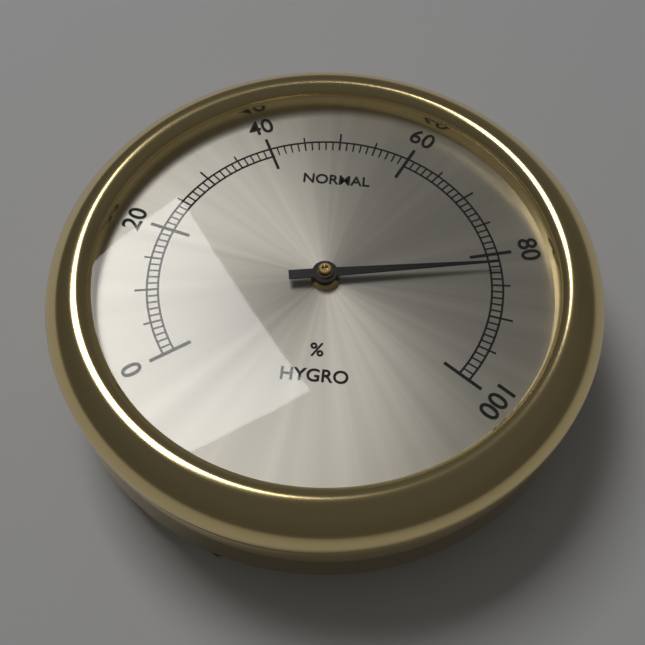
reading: 82 %
